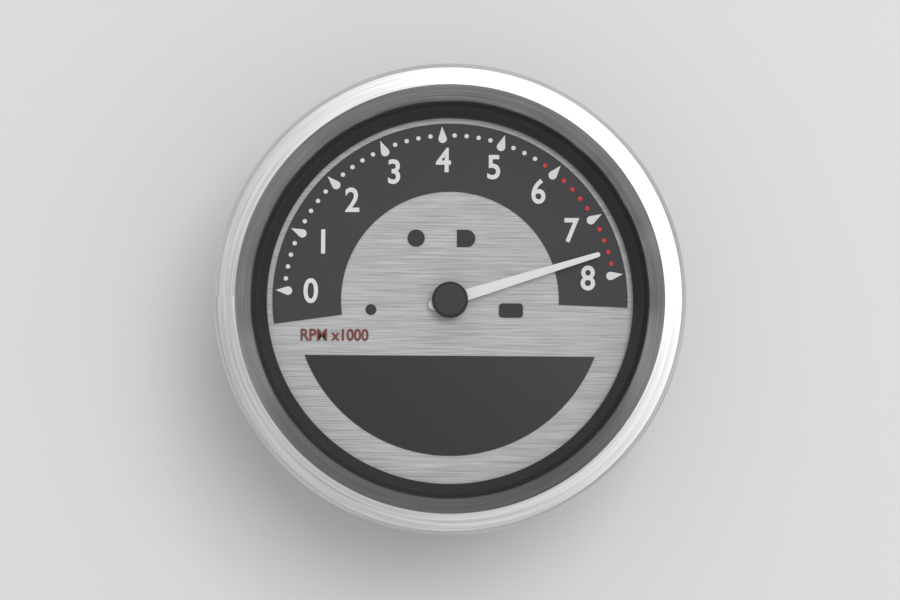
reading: 7600 RPM
